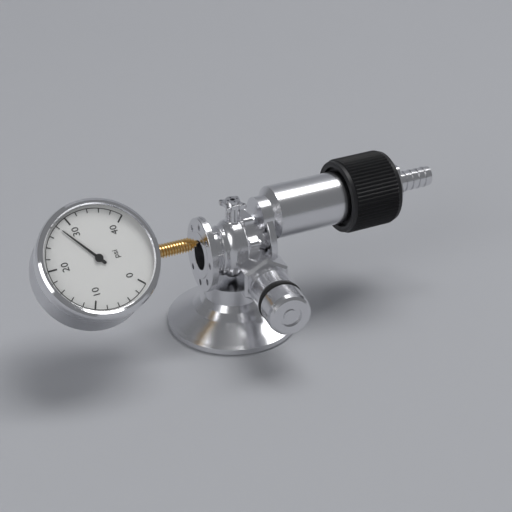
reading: 28 psi
